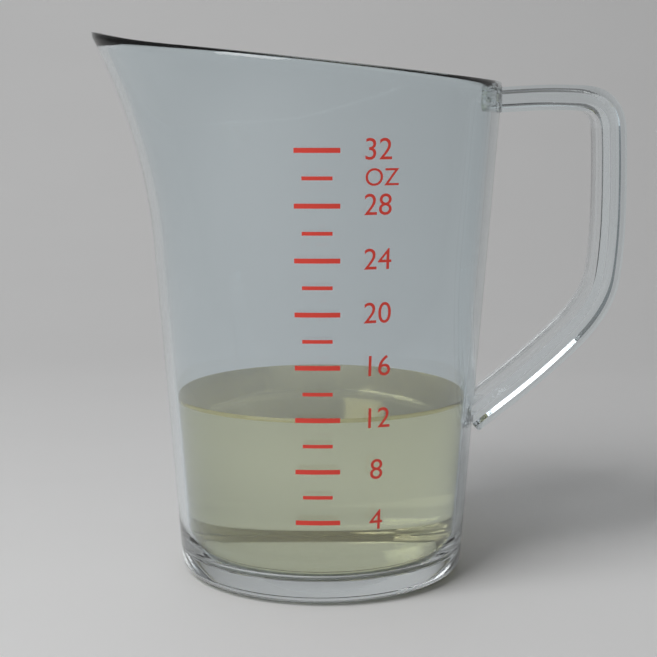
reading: 12 oz
